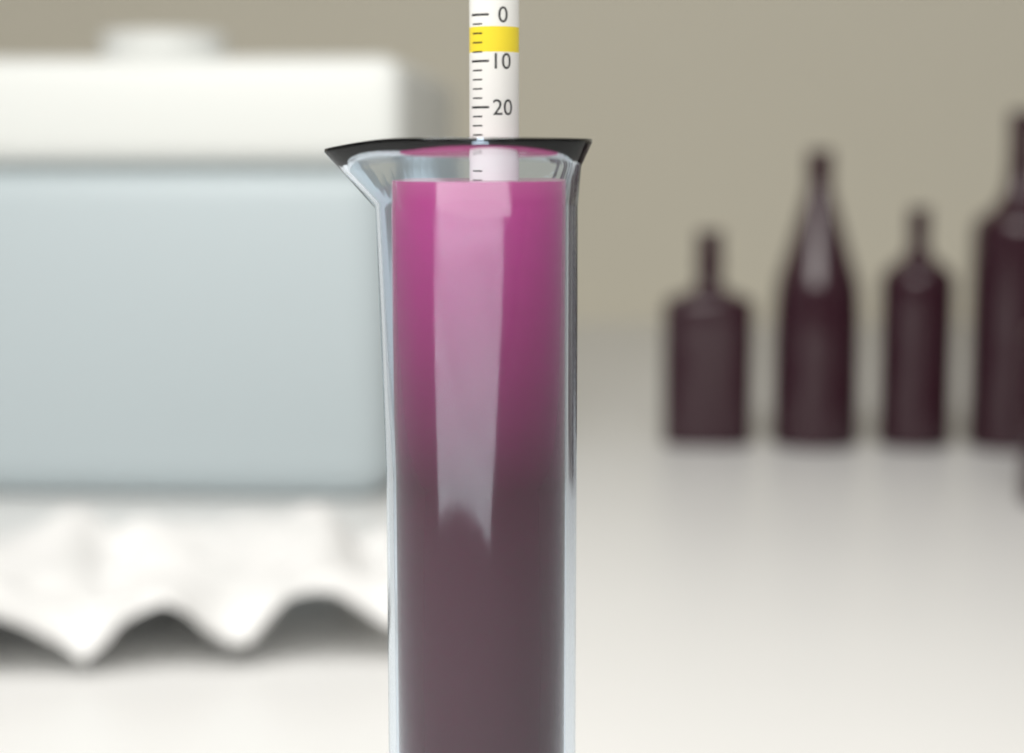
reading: 36 (no unit)
